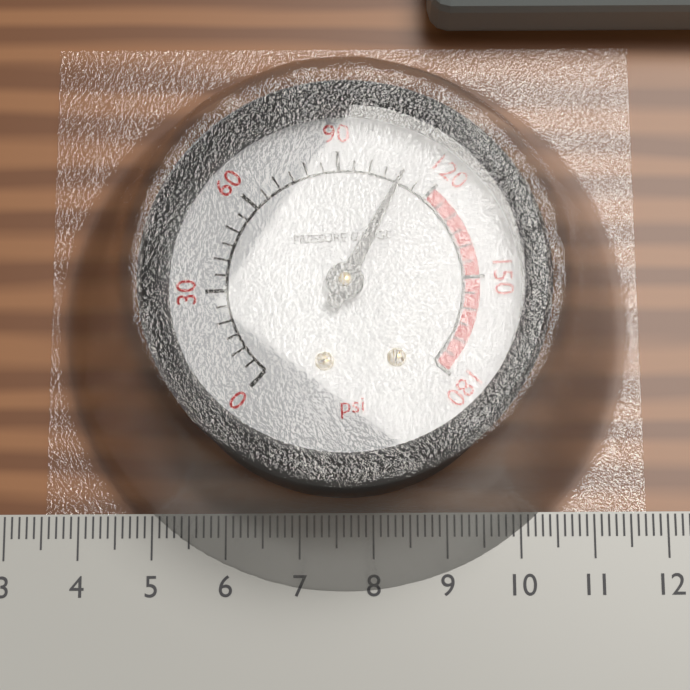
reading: 110 psi
